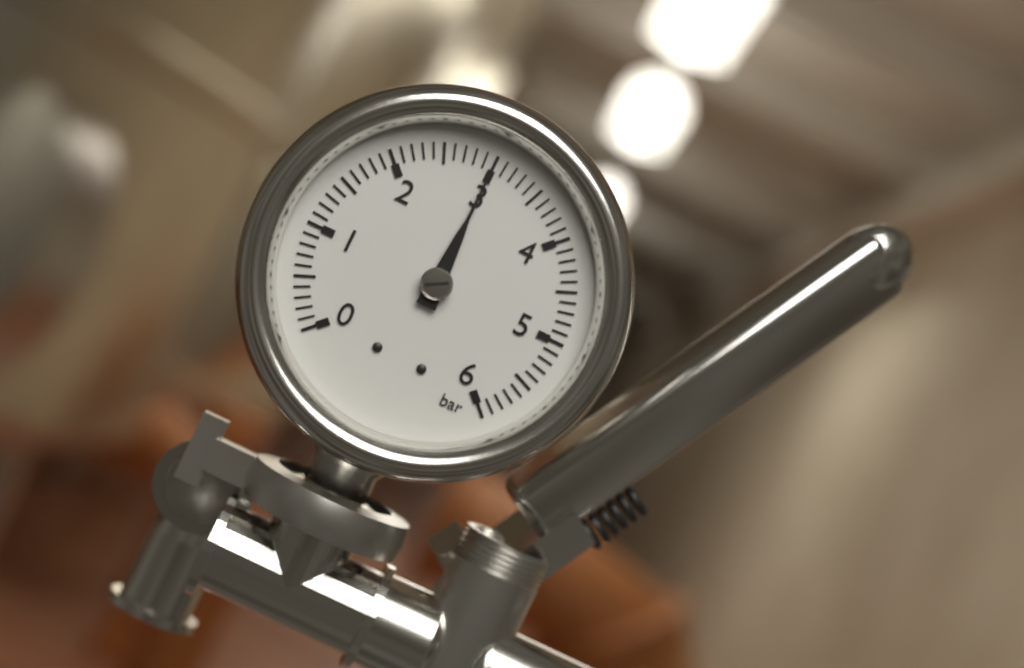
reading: 3.0 bar
